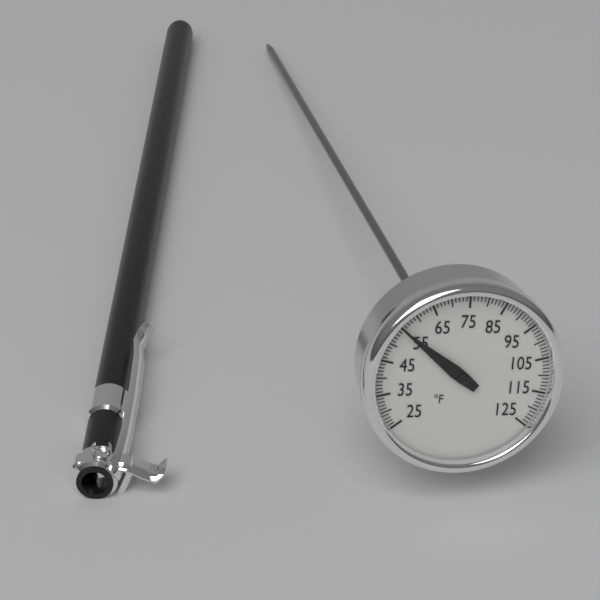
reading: 55 °F
